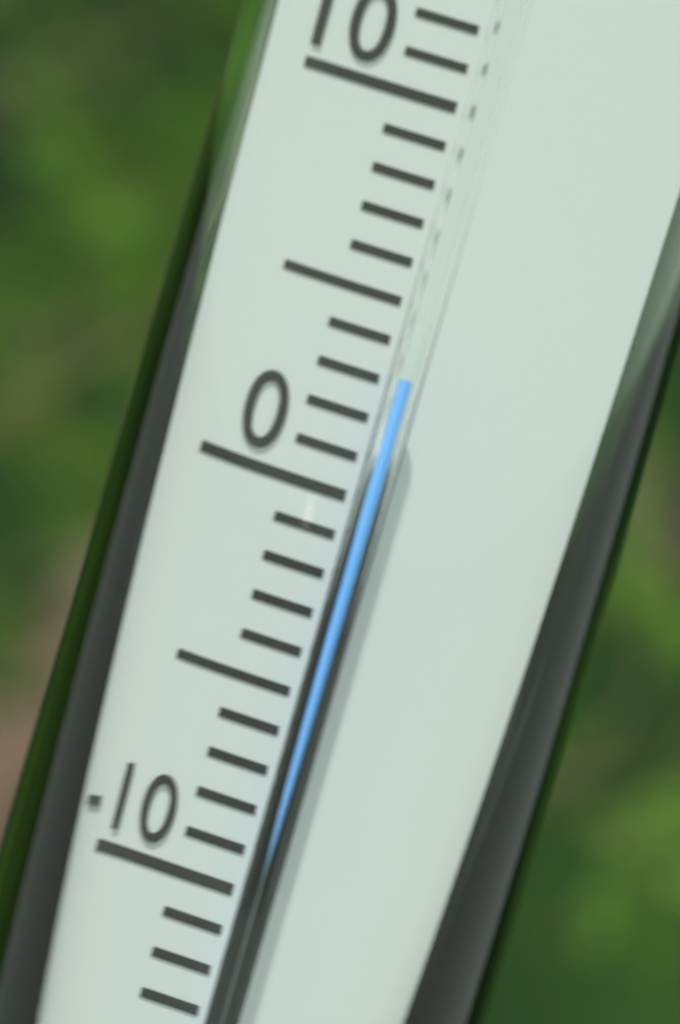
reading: 3 °C
